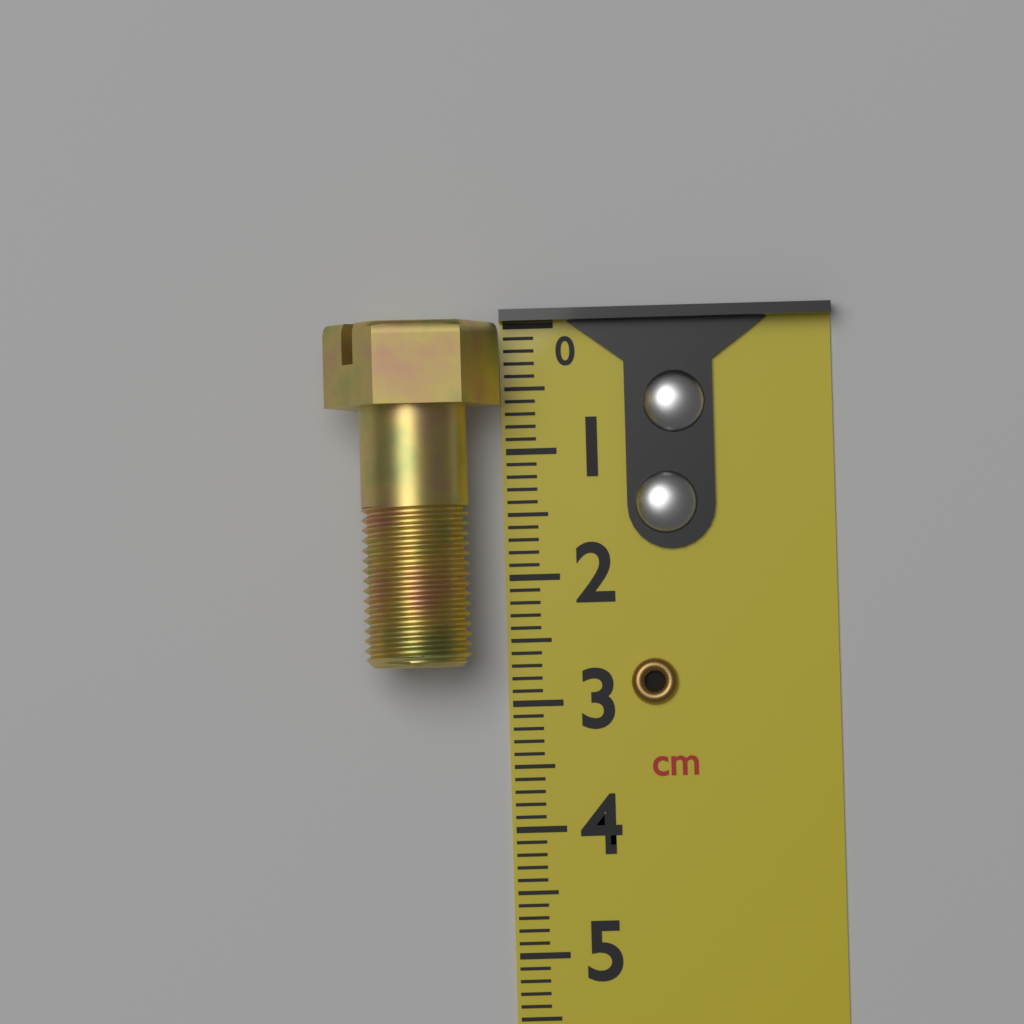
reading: 2.7 cm
